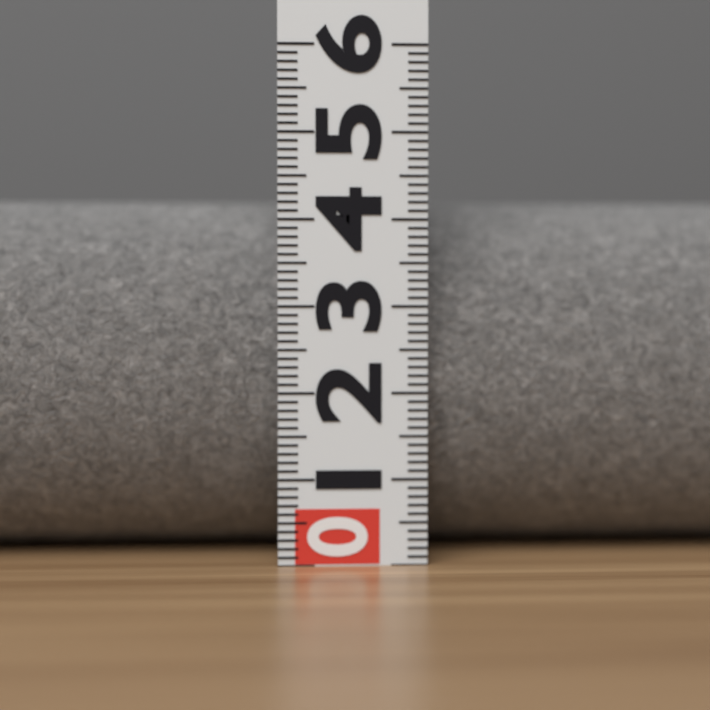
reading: 4.3 (no unit)
